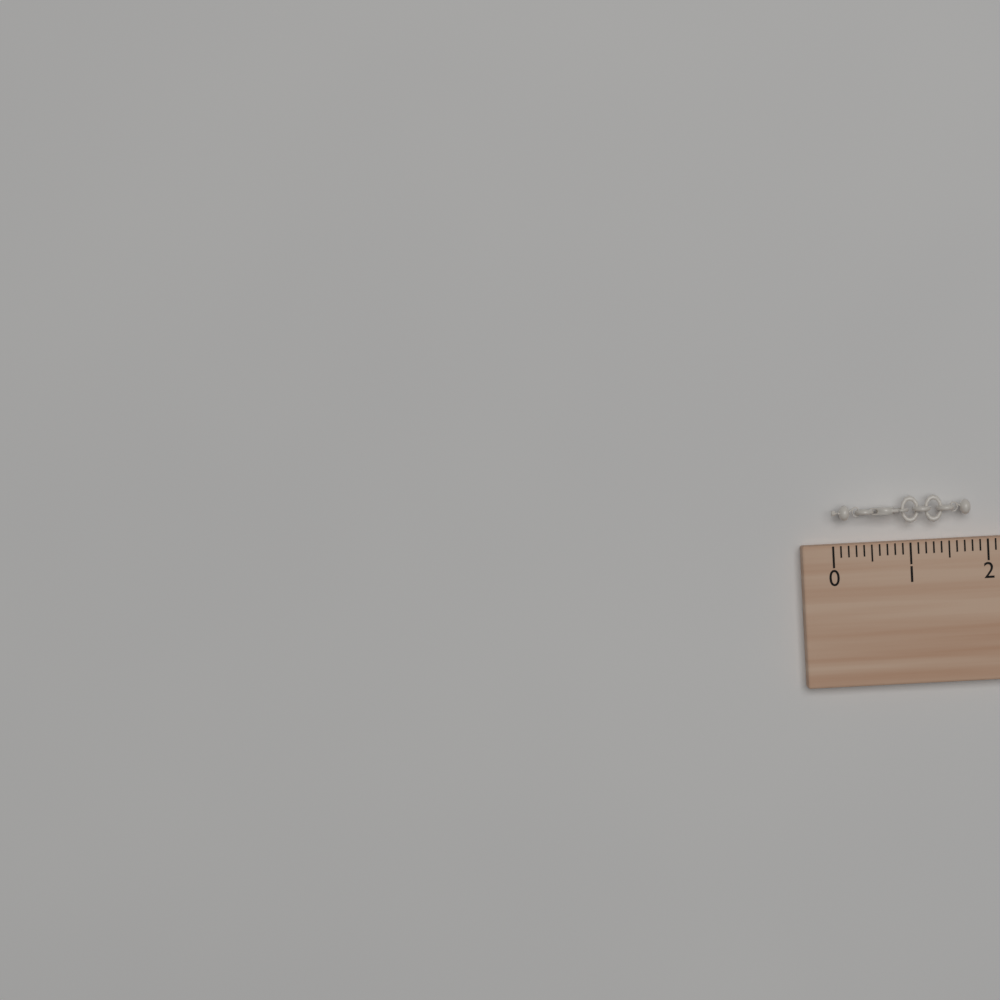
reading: 1.8 (no unit)
